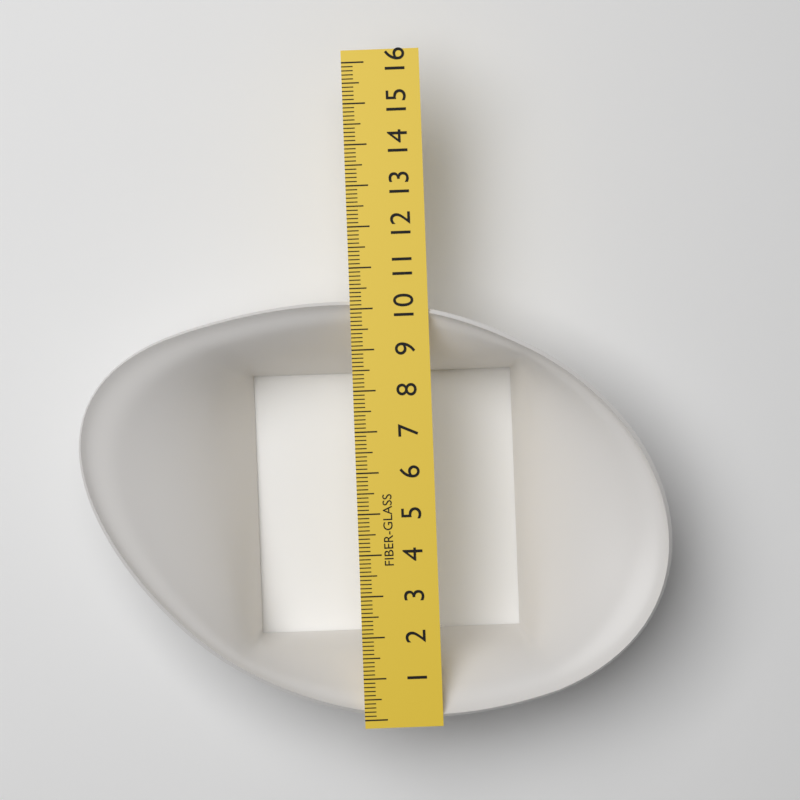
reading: 10.2 (no unit)
